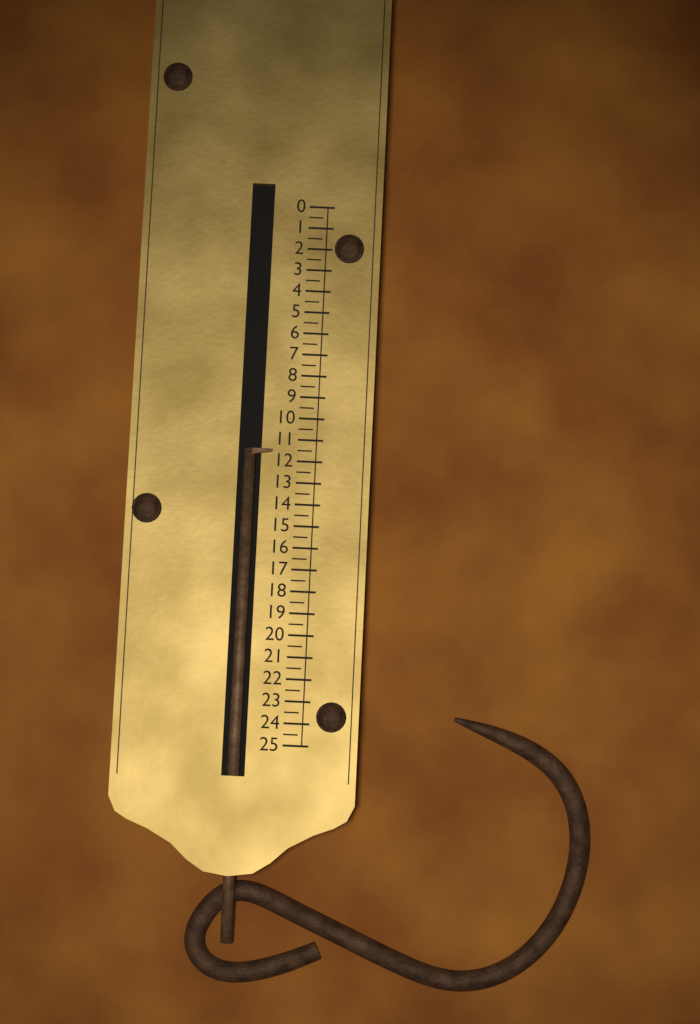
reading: 11.5 (no unit)
